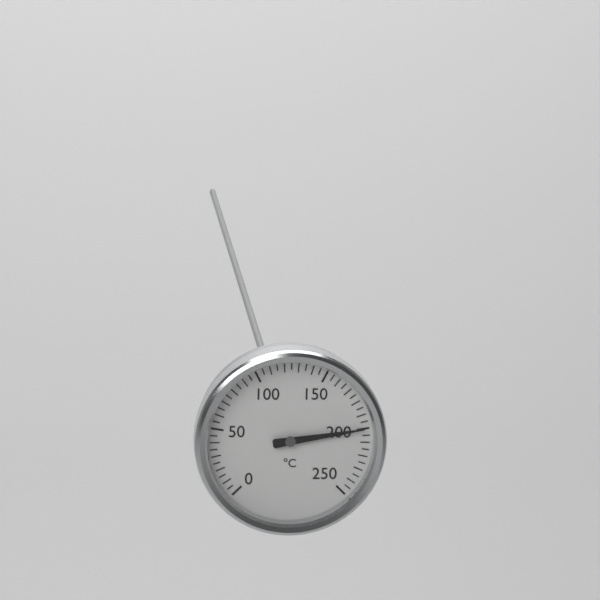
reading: 200 °C
